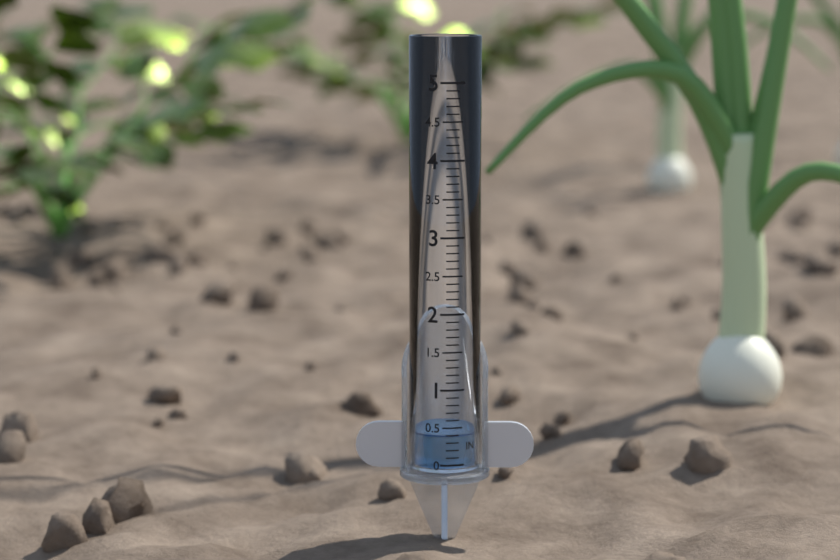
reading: 0.4 in
